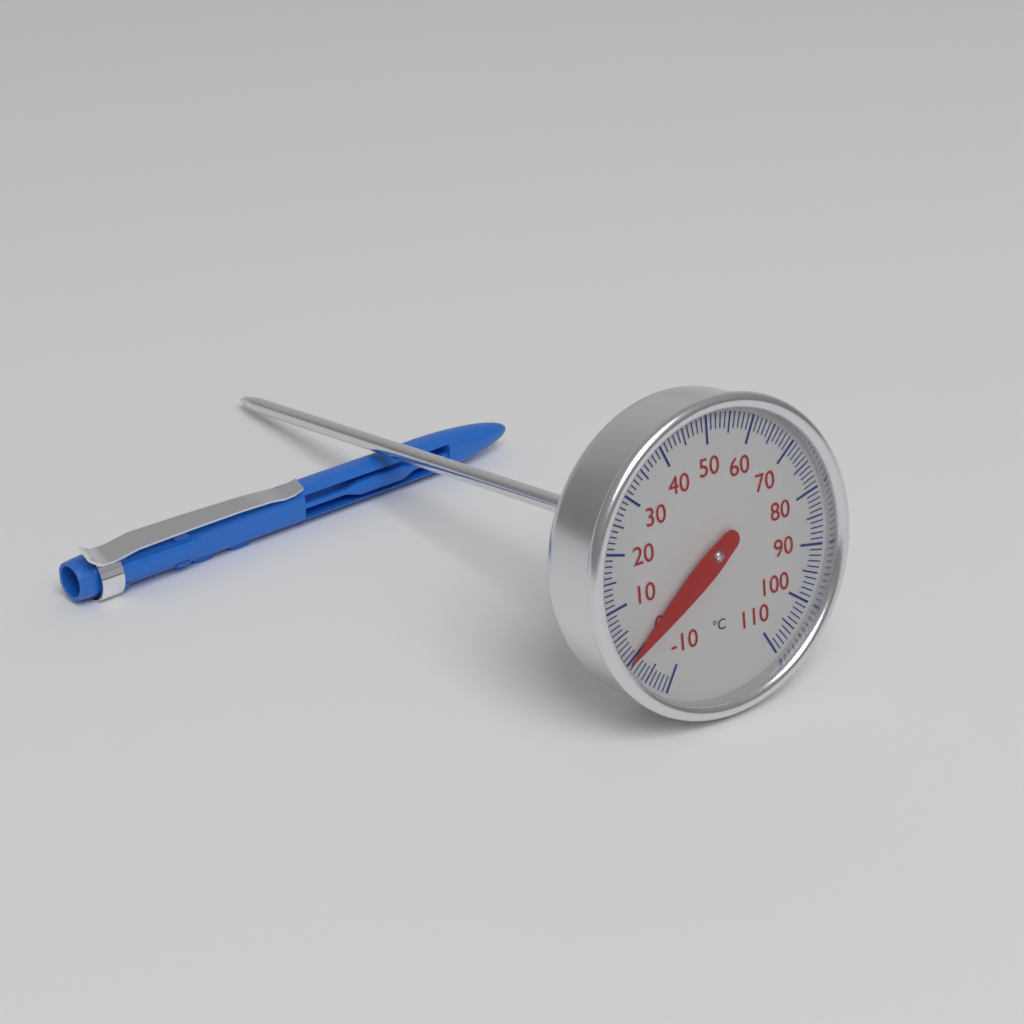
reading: 0 °C
